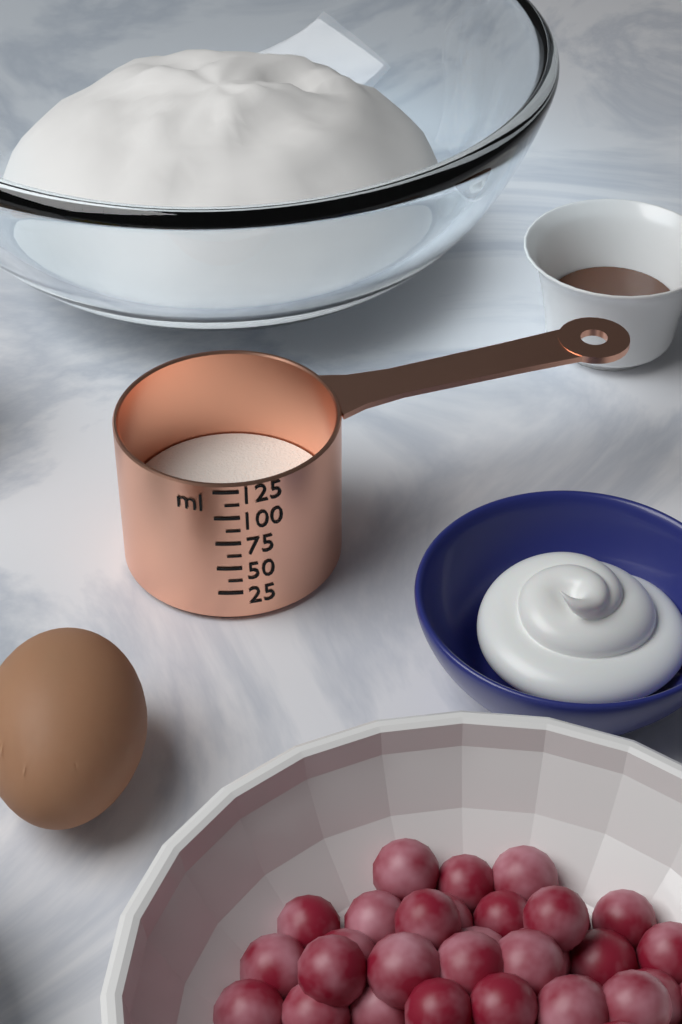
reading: 50.0 ml
